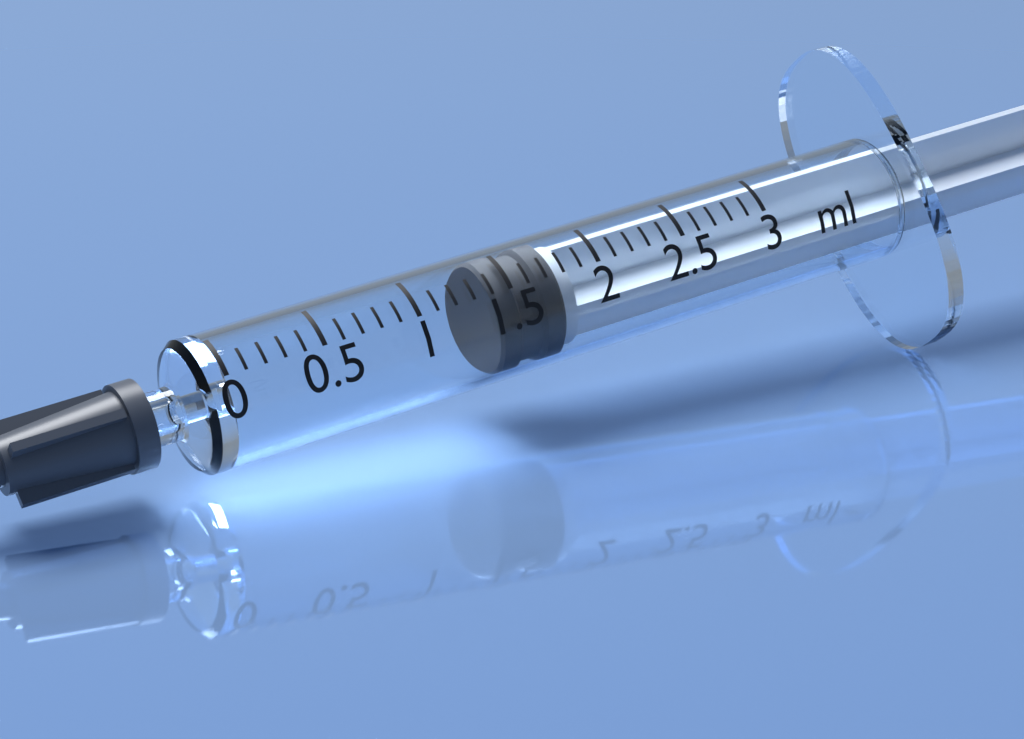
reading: 1.4 ml
